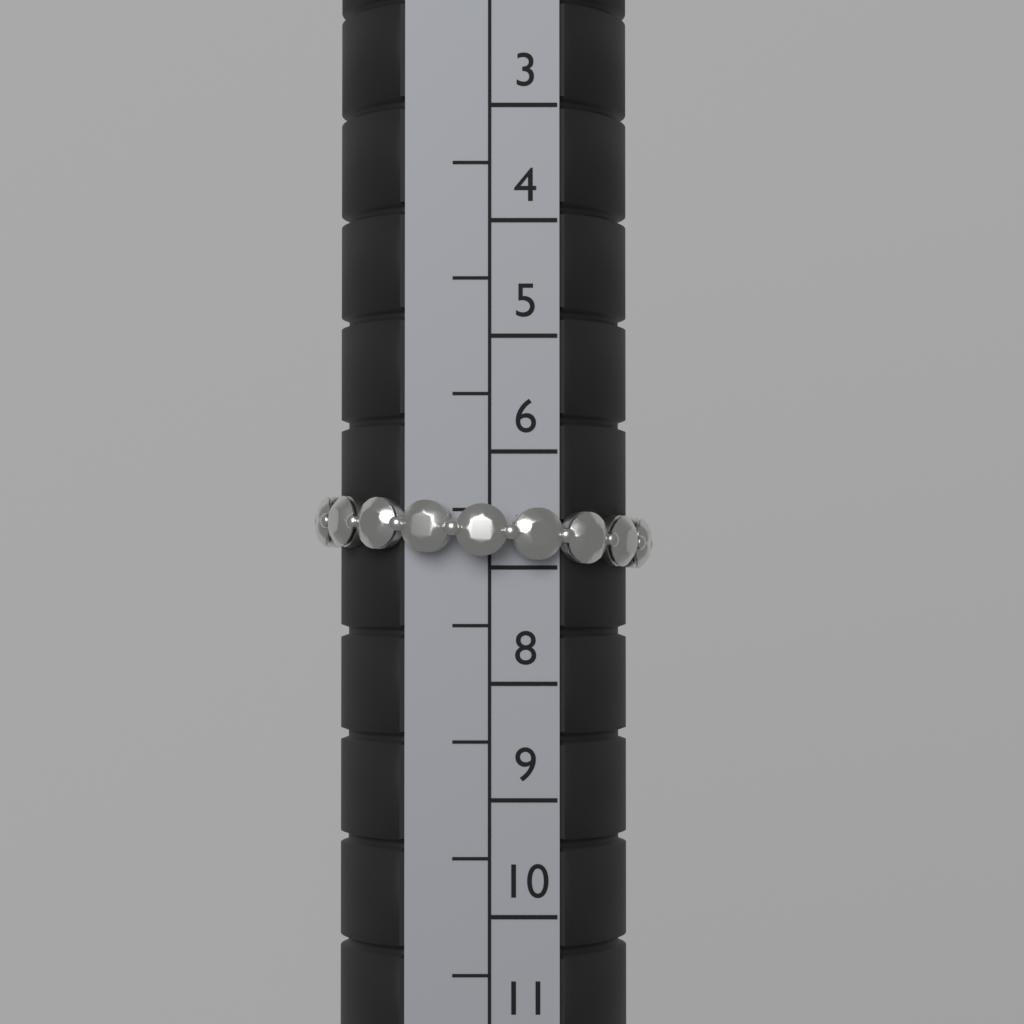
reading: 7.0 (no unit)
